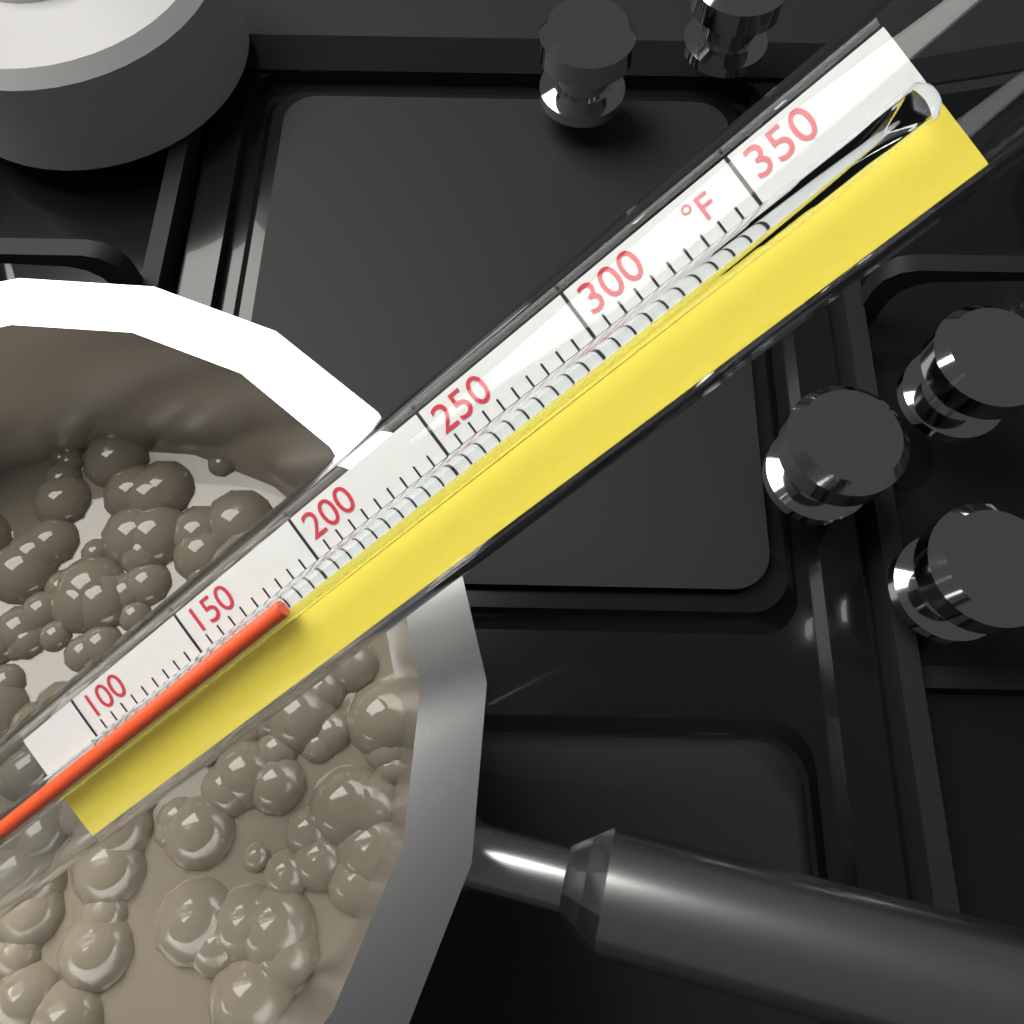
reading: 185 °F
